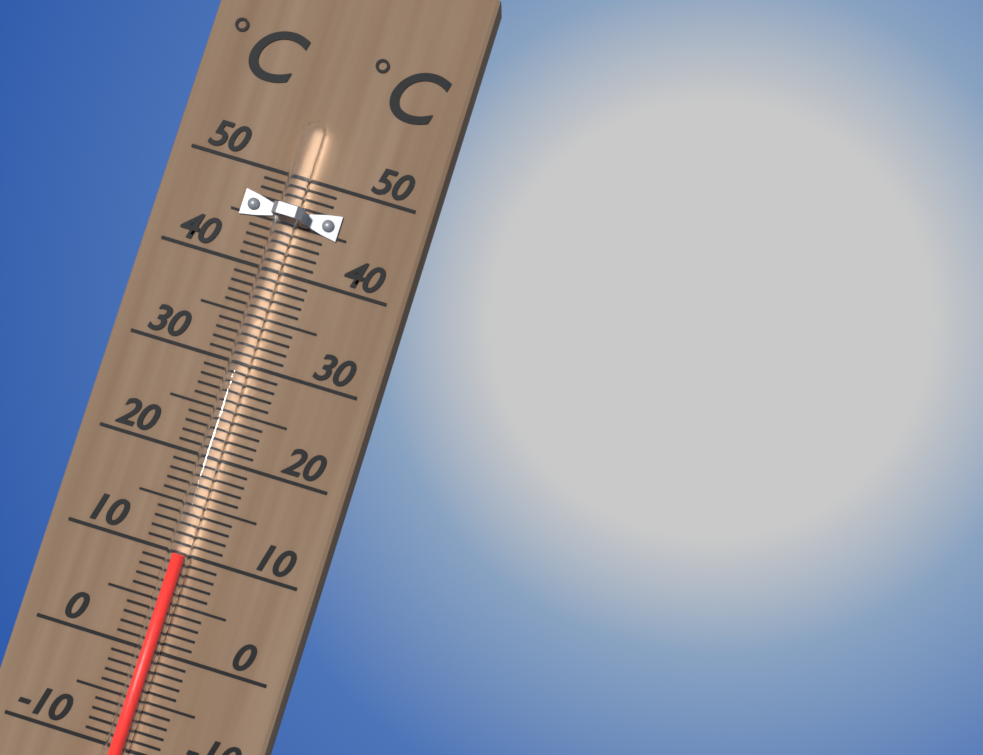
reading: 10 °C
